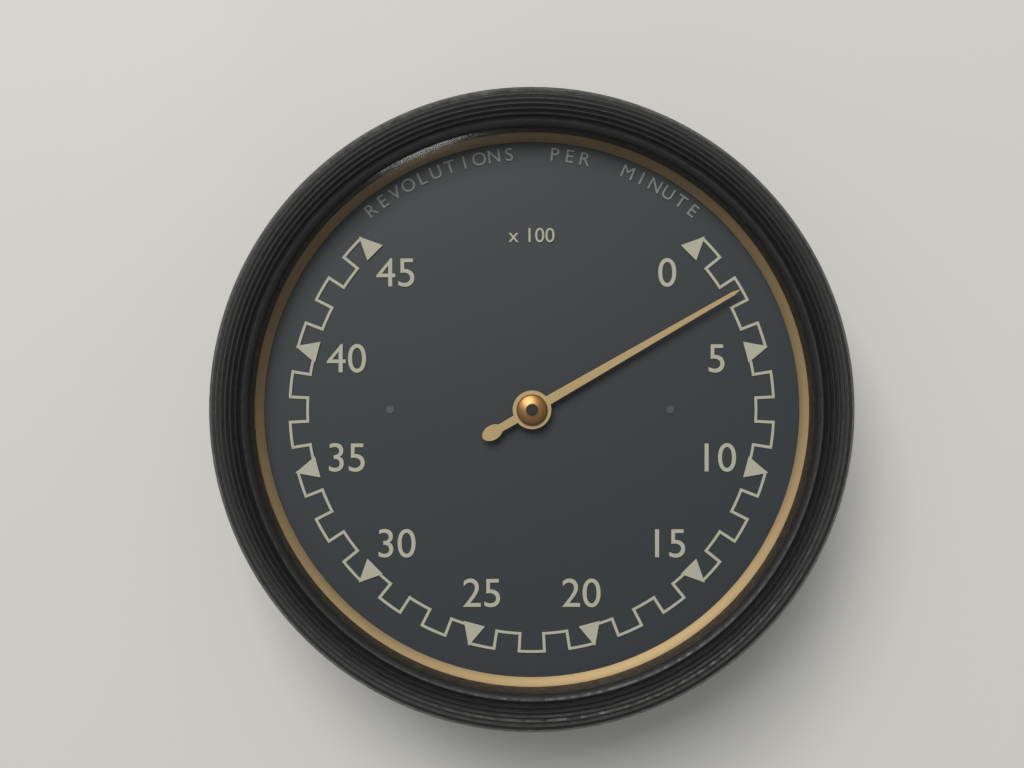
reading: 250 rpm
